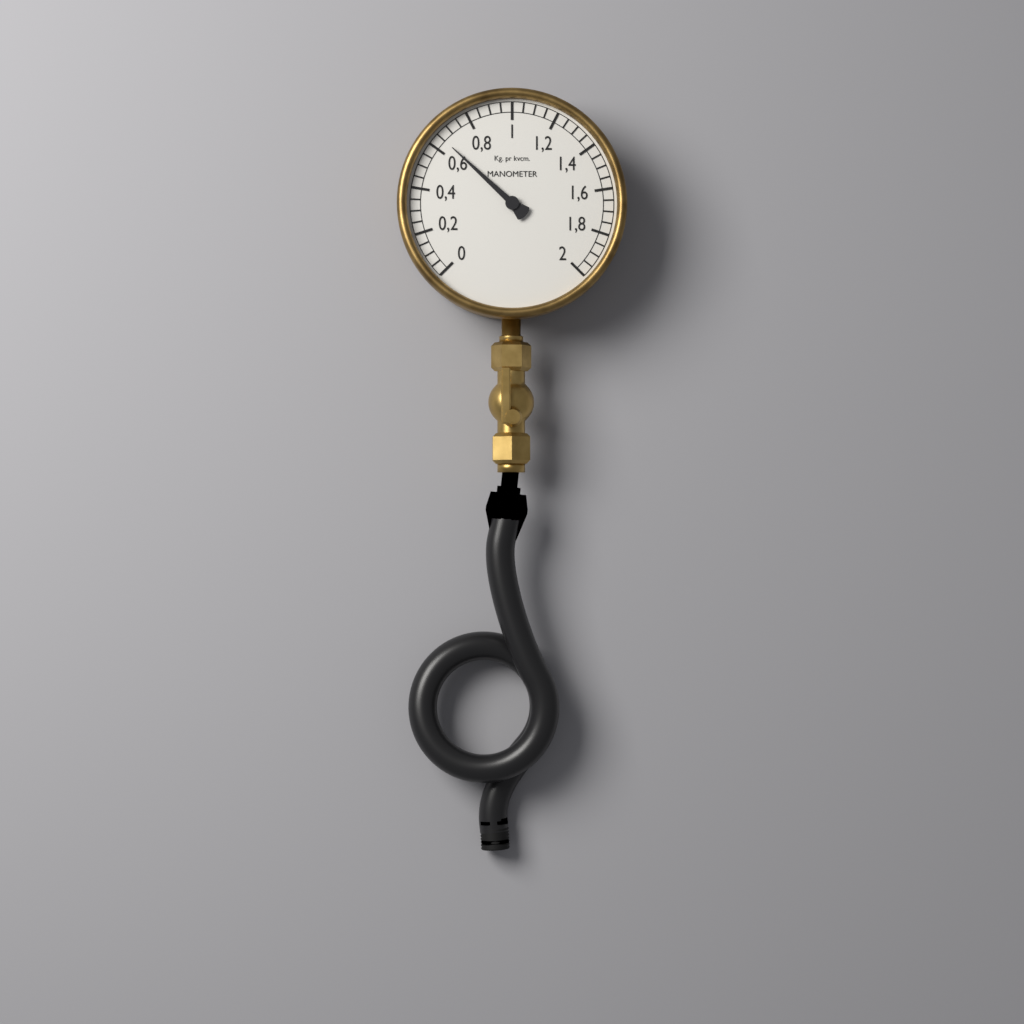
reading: 0.65 kg/cm²
